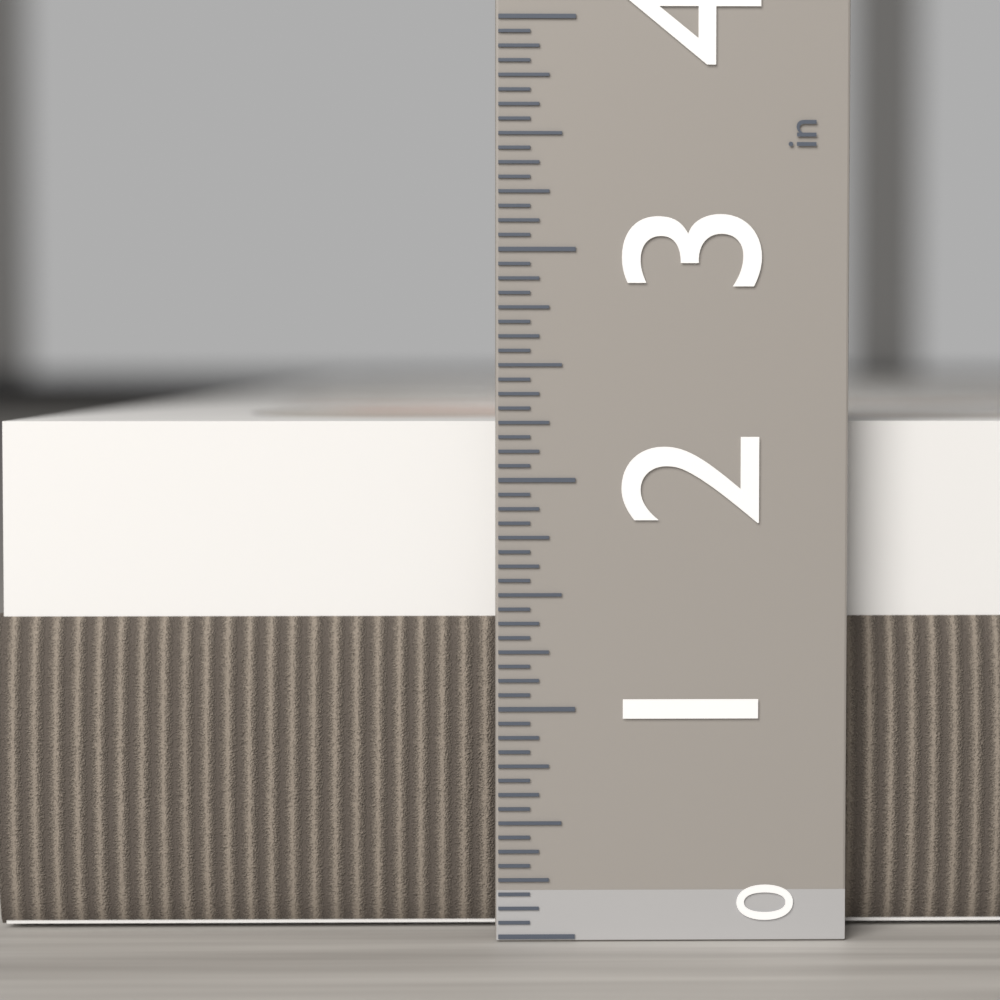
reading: 2.2500 in
